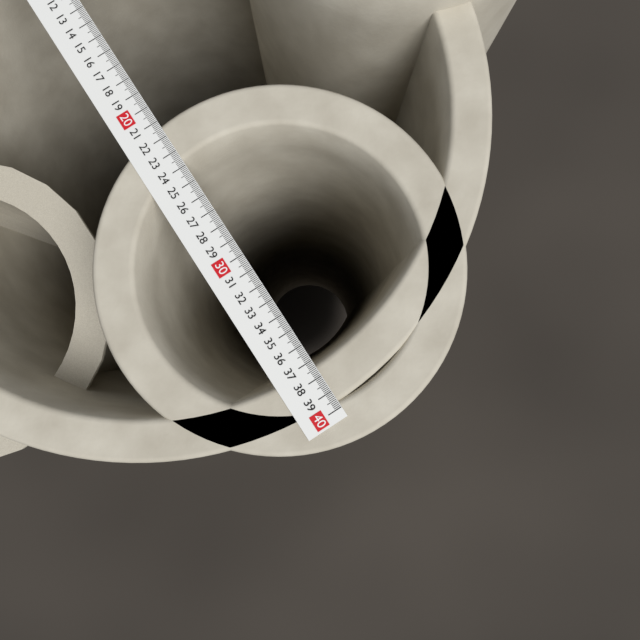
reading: 39.7 (no unit)
